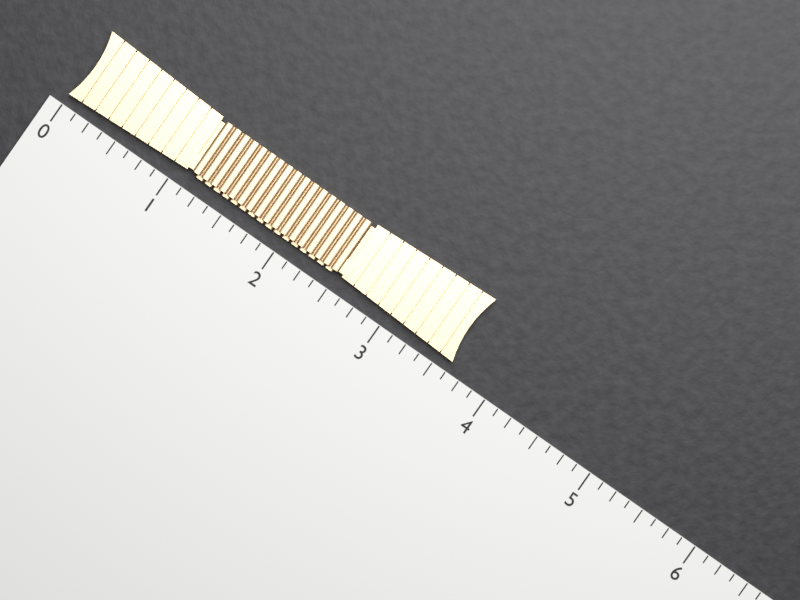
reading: 3.625 (no unit)
